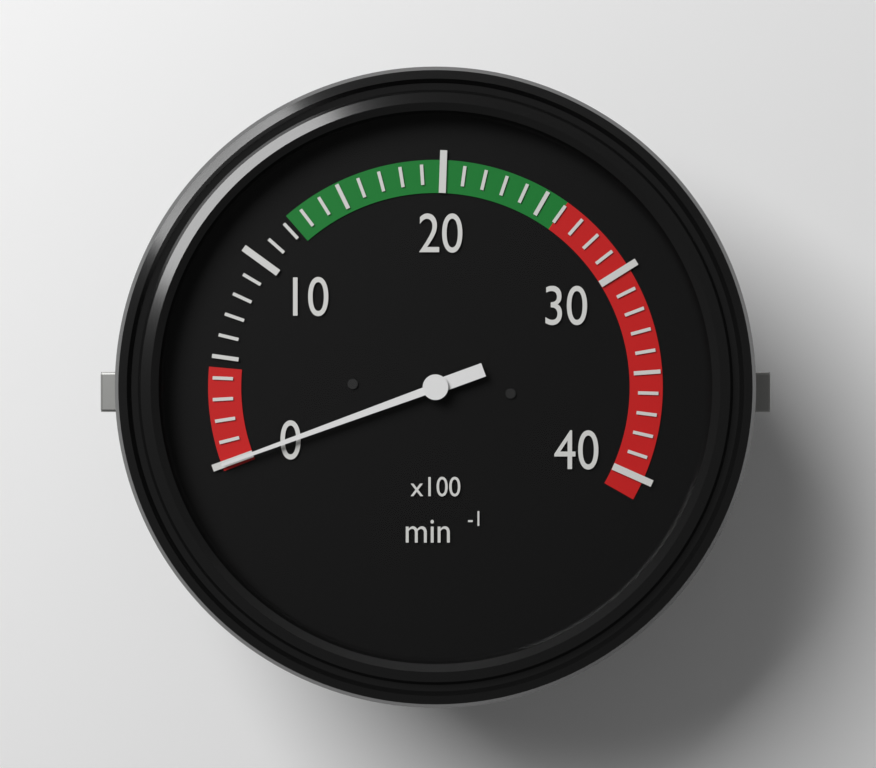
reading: 0 min⁻¹
